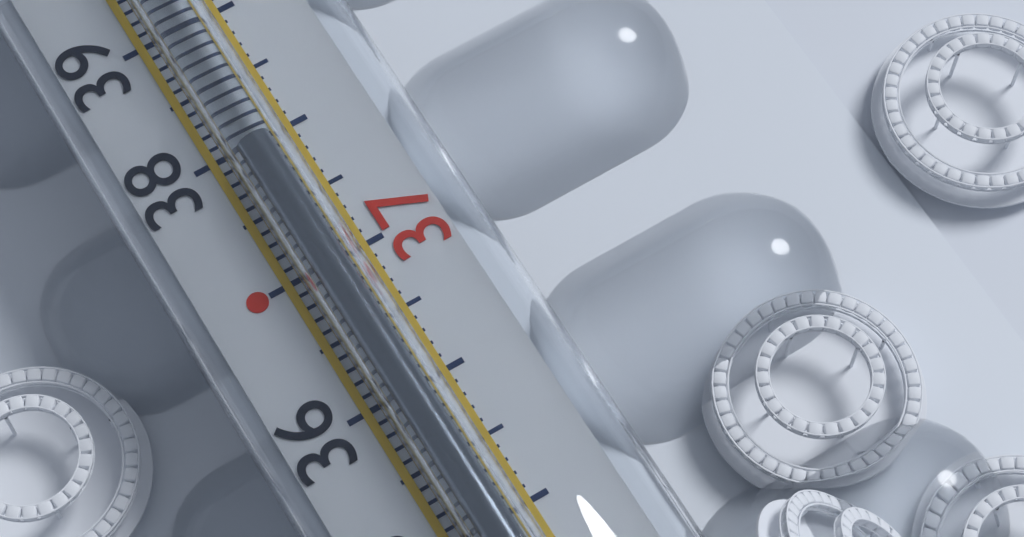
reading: 37.9 °C
